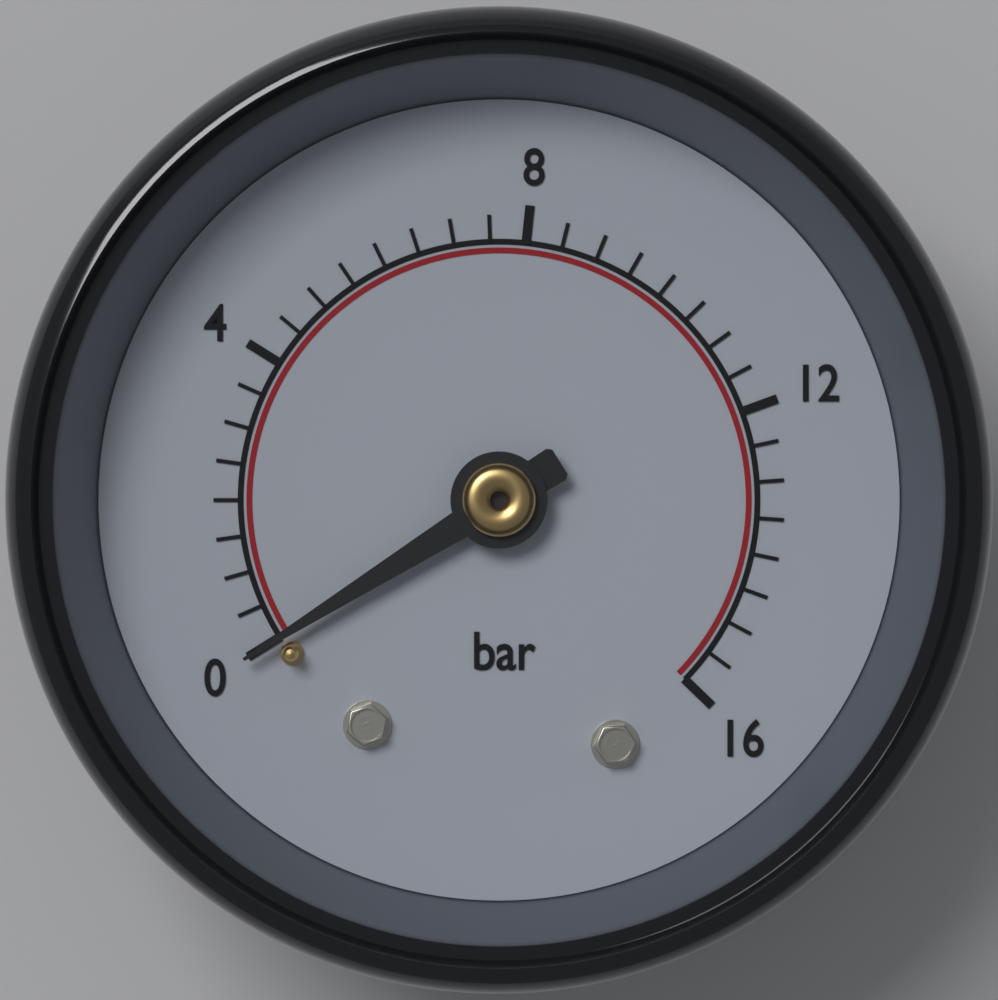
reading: 0.0 bar
